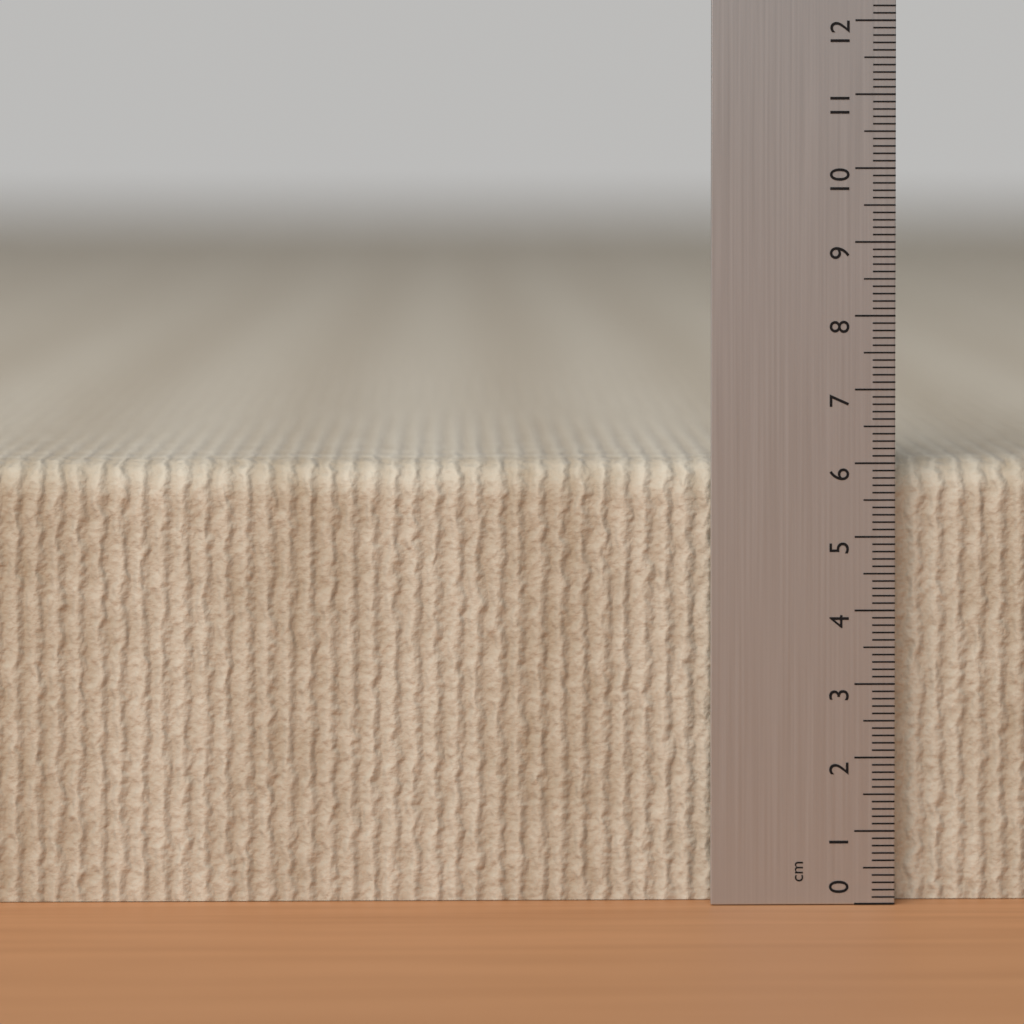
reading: 6.0 cm
